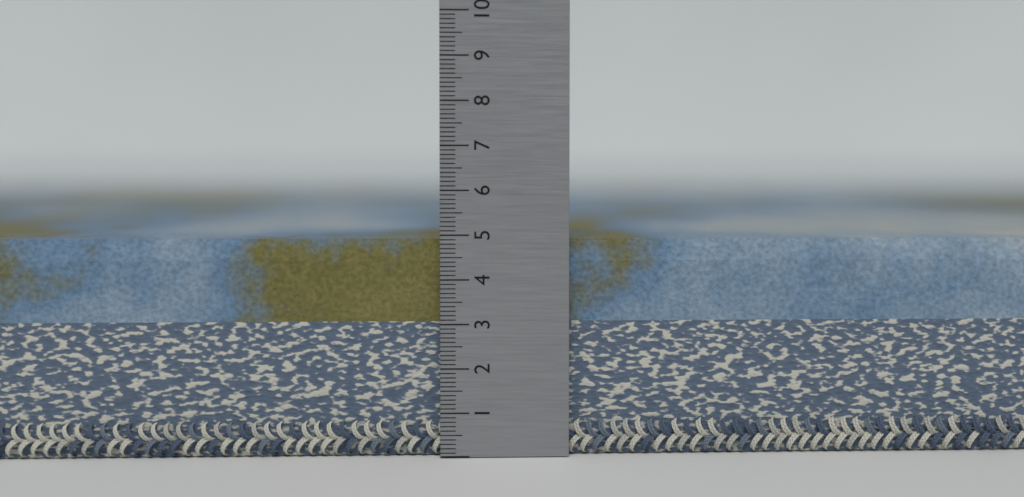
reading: 4.9 (no unit)
